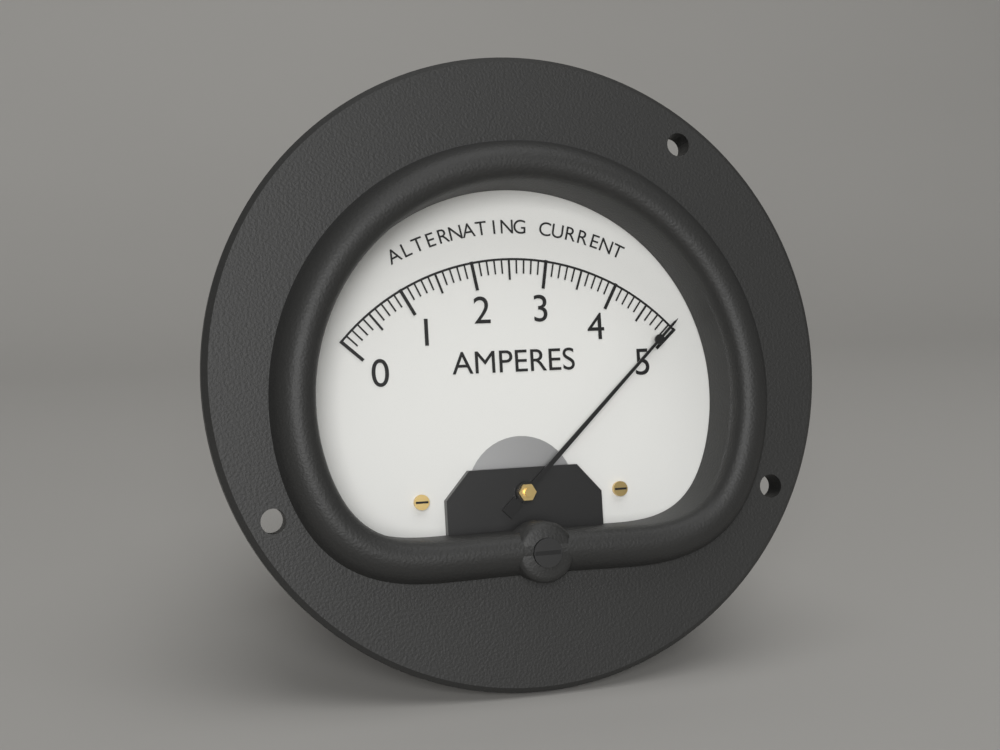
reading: 4.9 A
